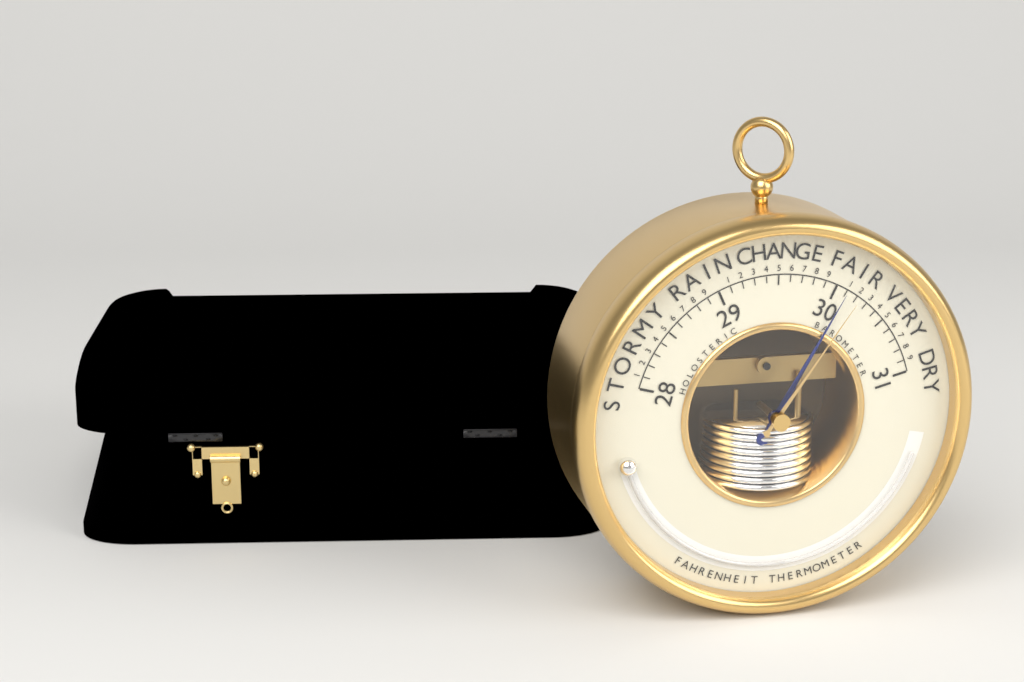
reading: 30.1 inHg
